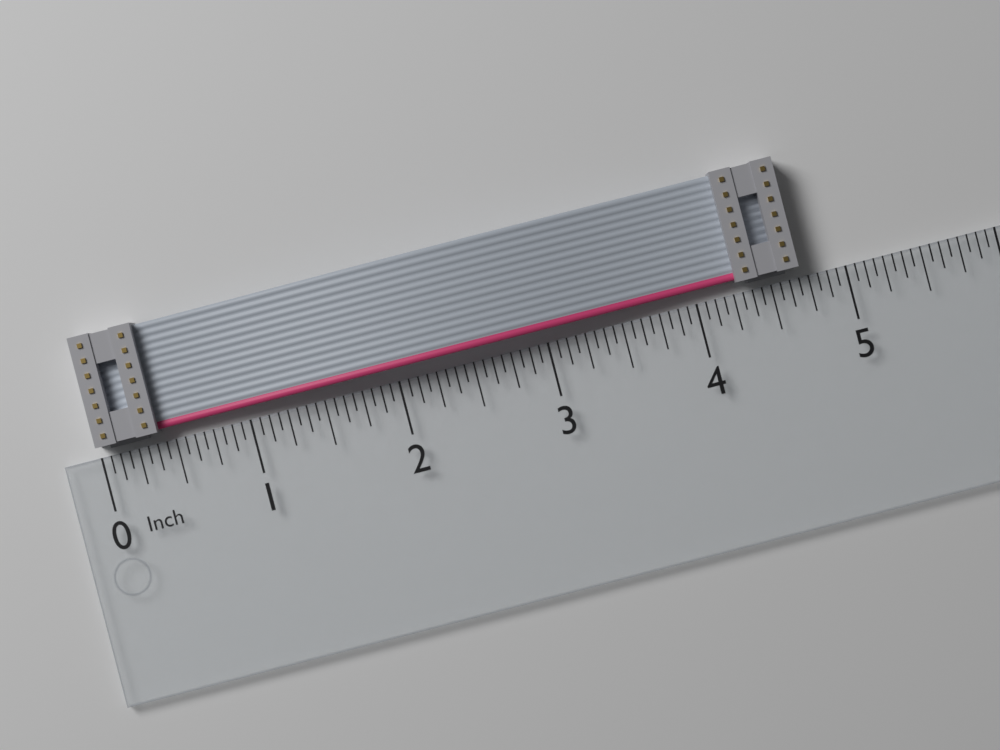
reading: 4.6875 in
